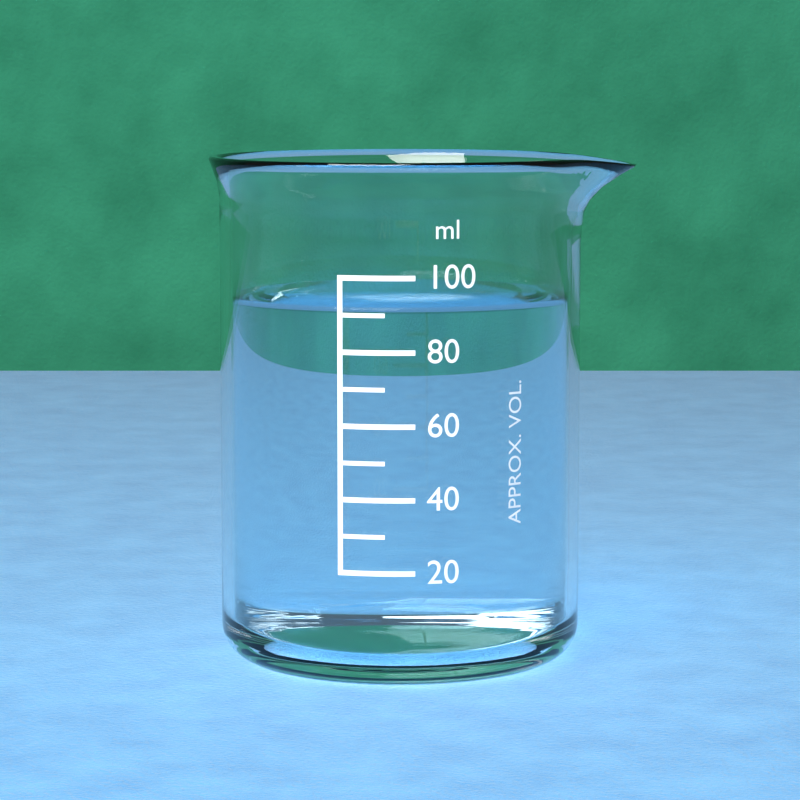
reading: 92 ml
